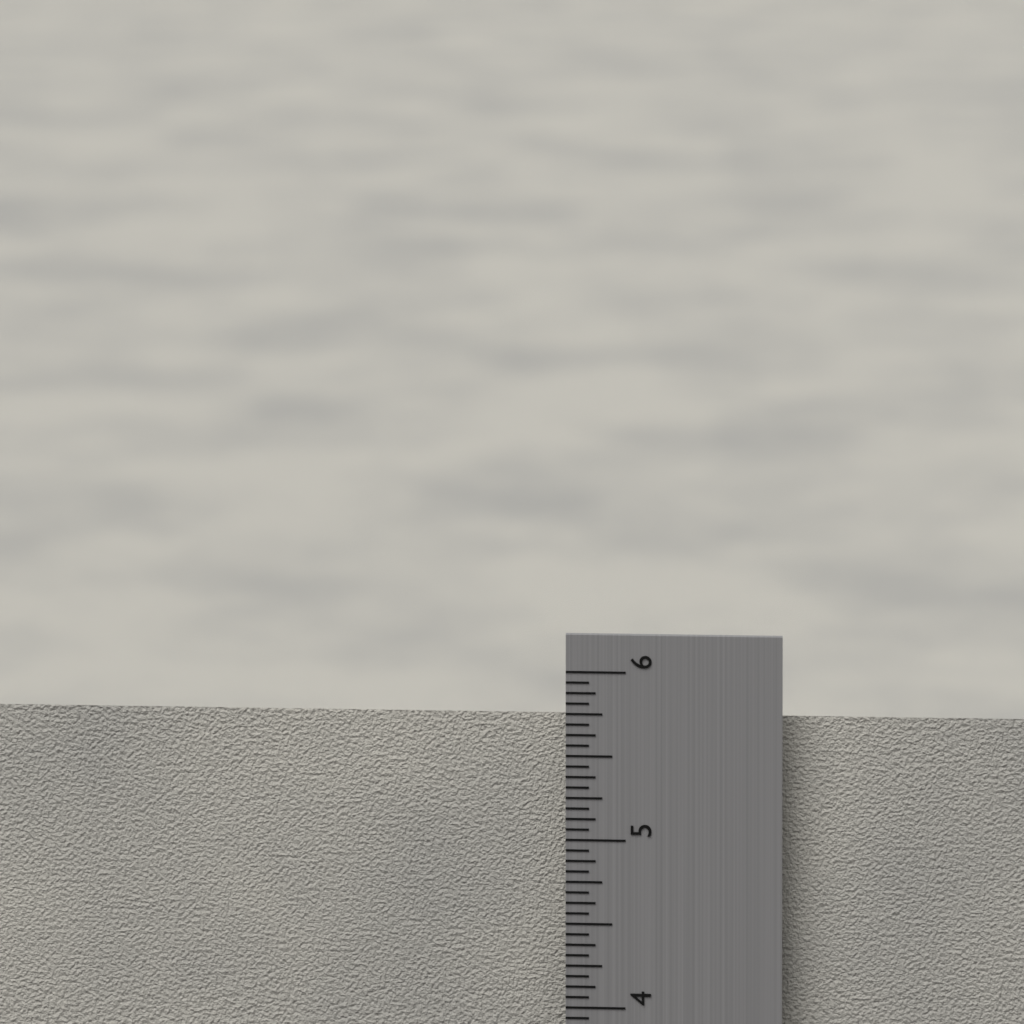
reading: 5.6875 in
